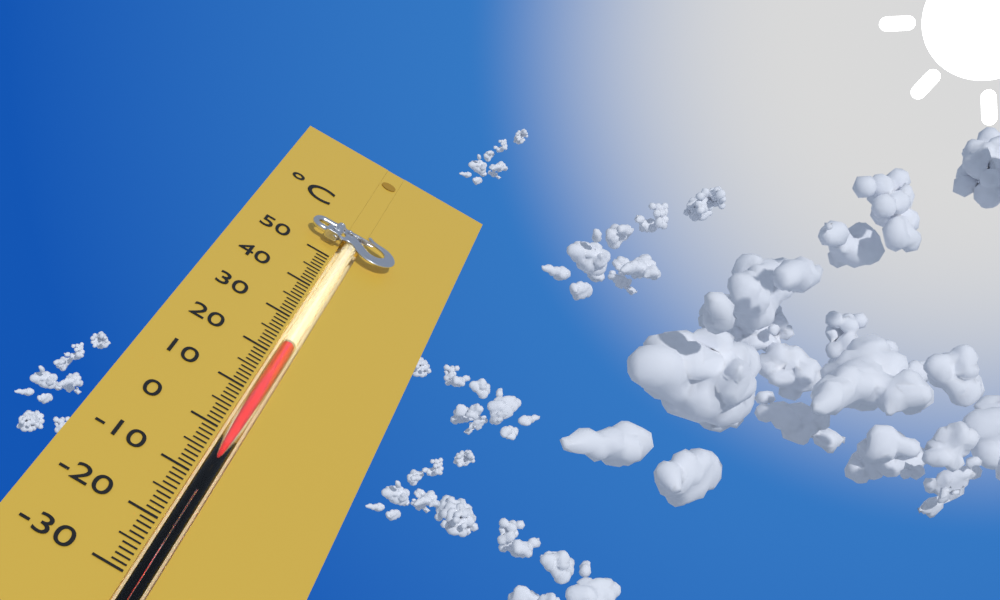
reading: 23 °C
